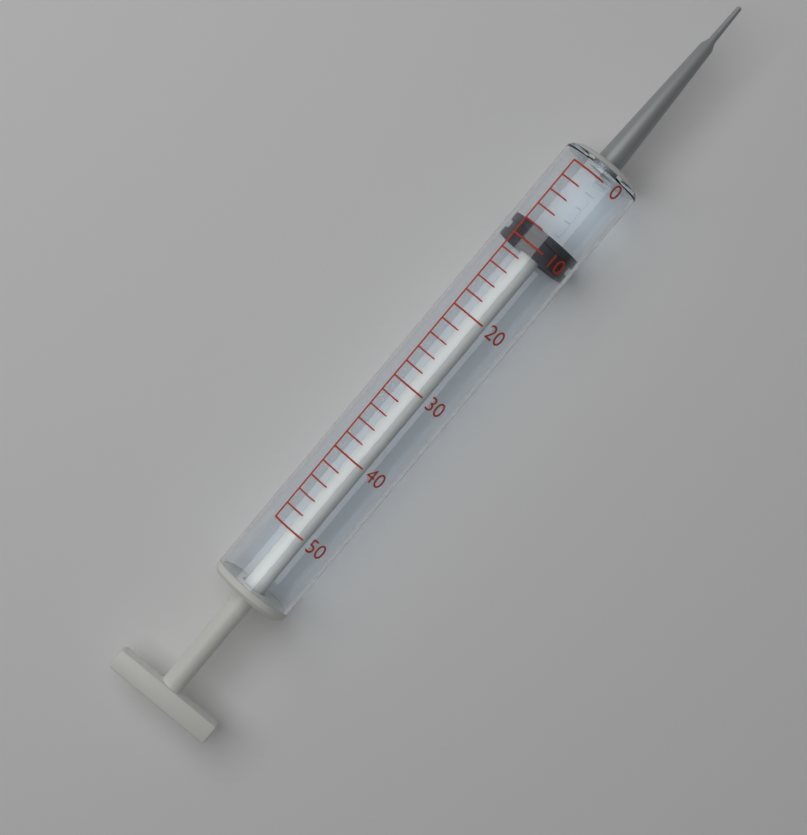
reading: 8 (no unit)
